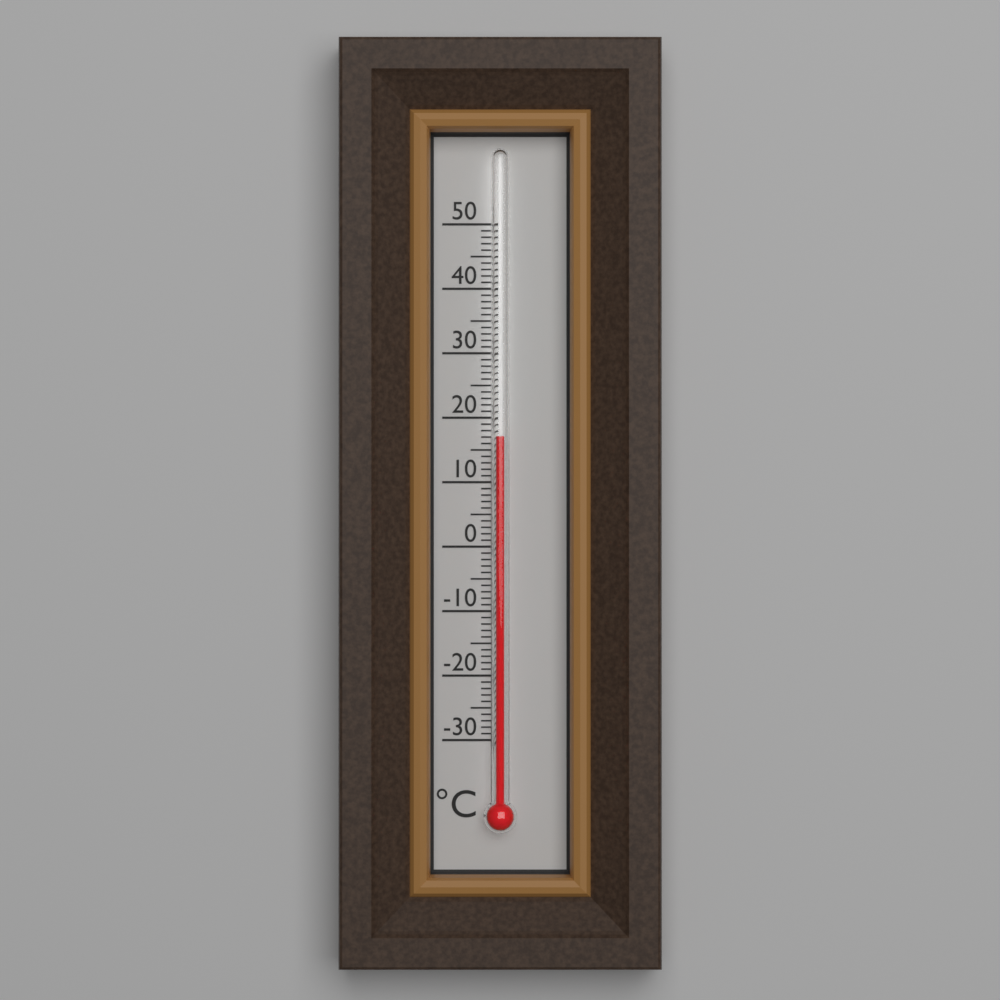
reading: 17 °C
